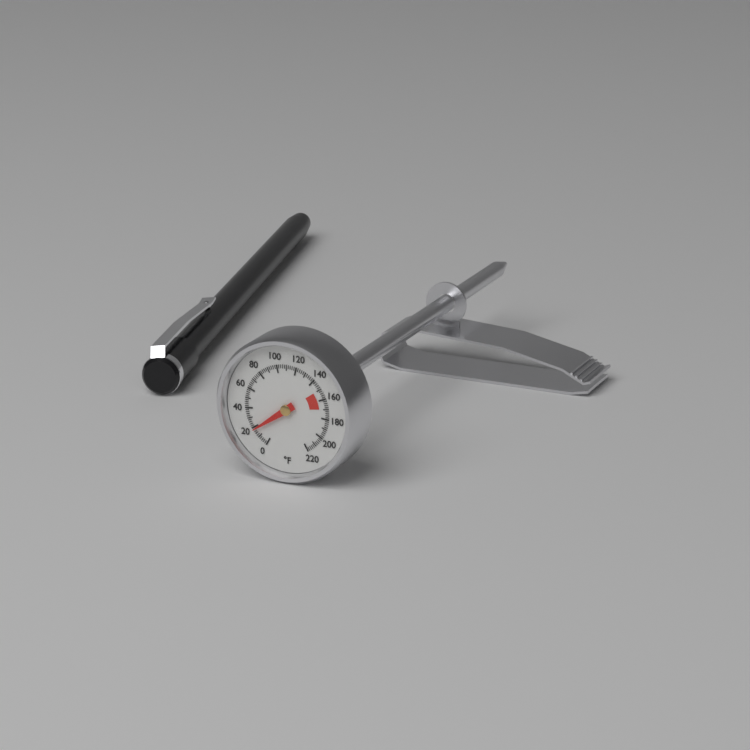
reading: 18 °F
